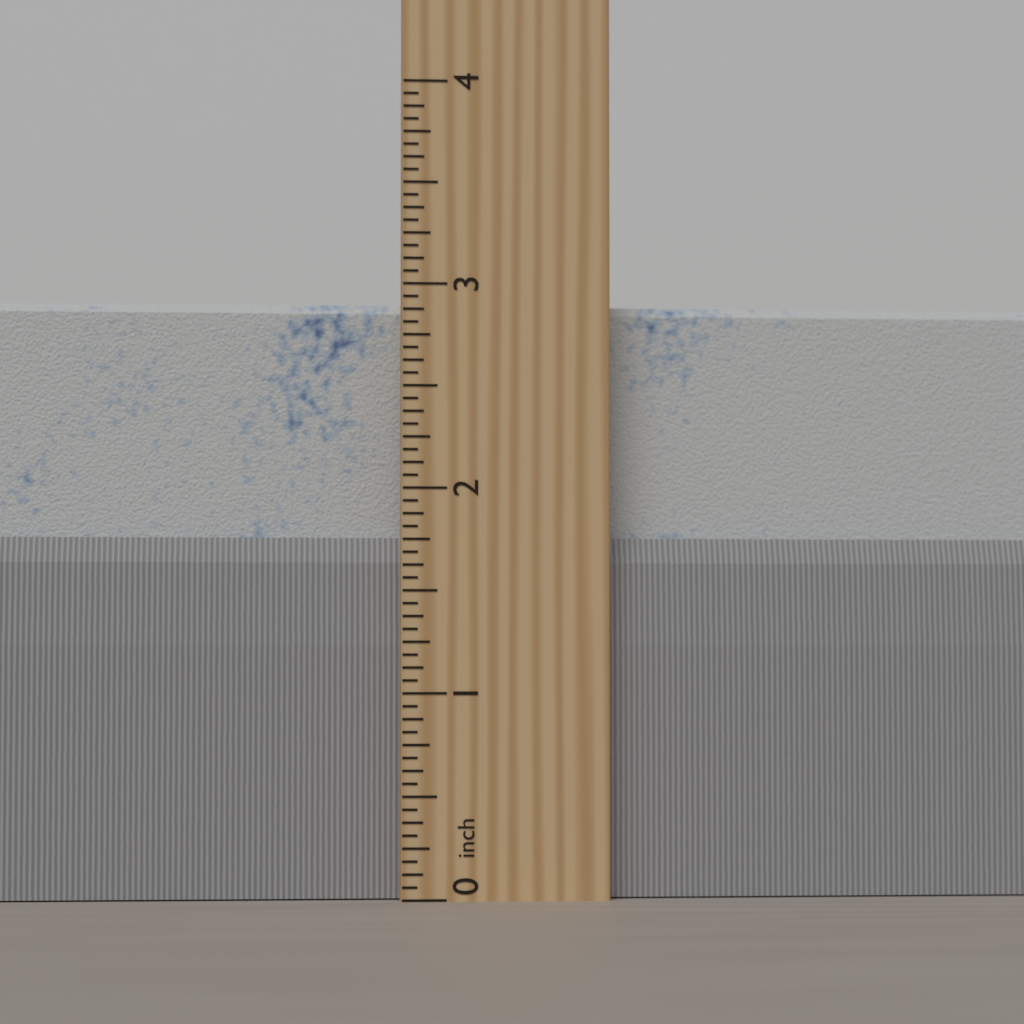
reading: 2.9375 inch
